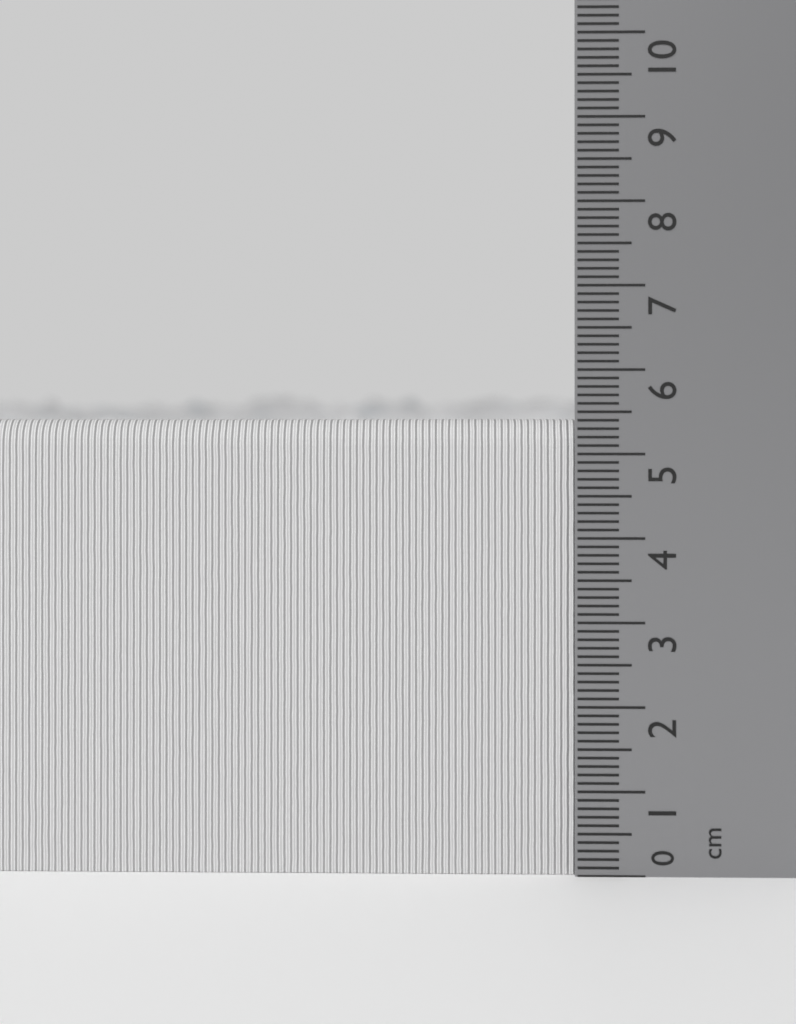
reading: 5.4 cm
